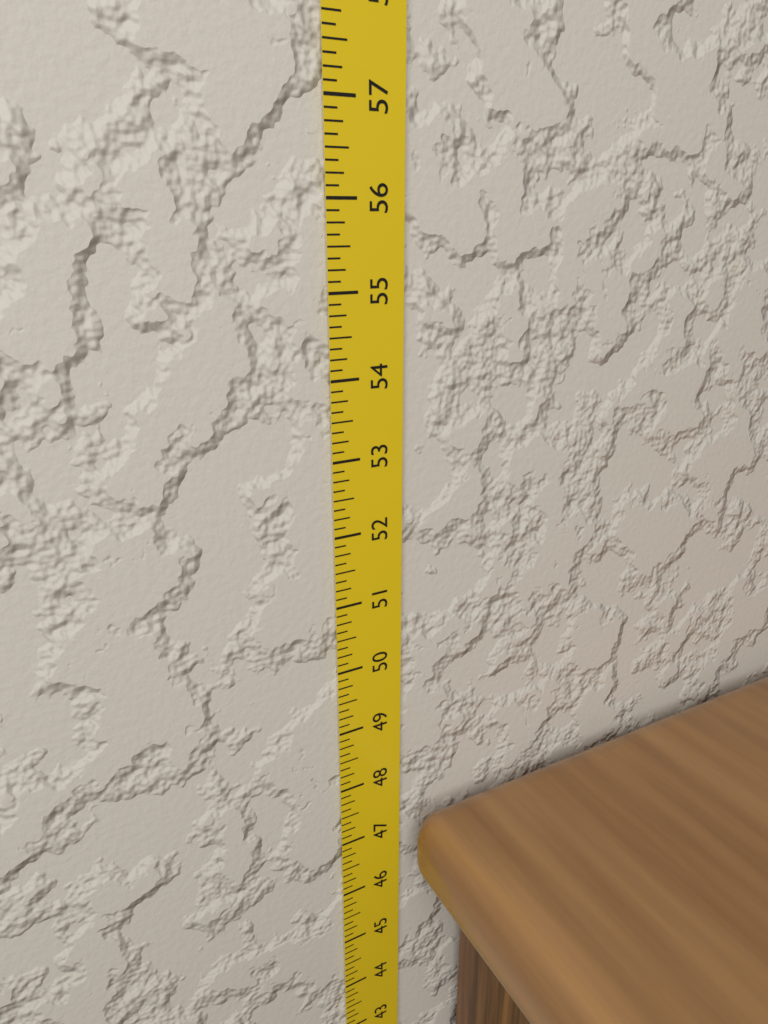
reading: 47.375 in
